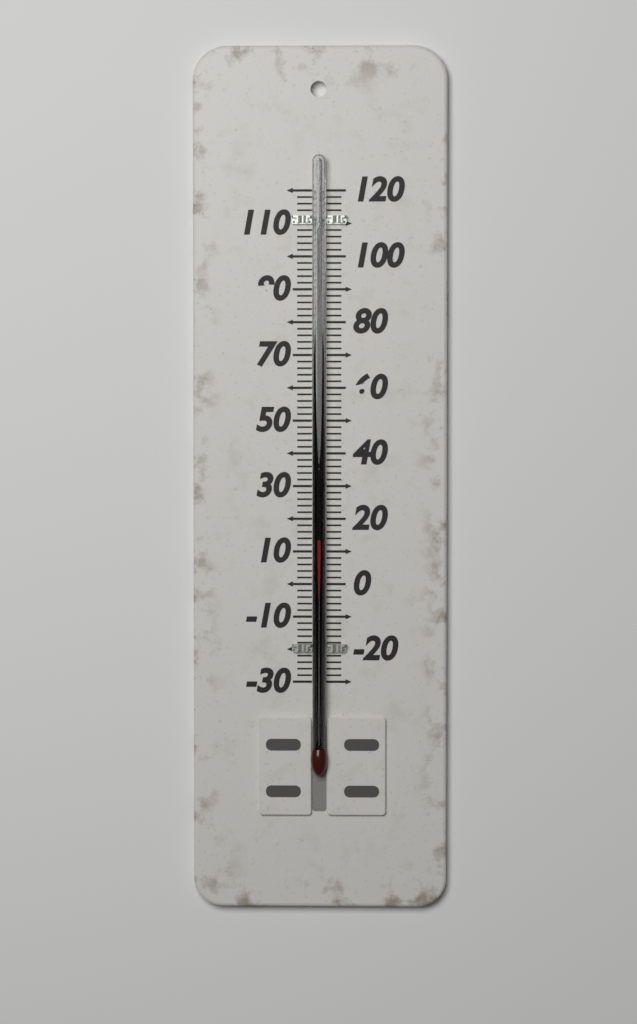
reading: 14 (no unit)
